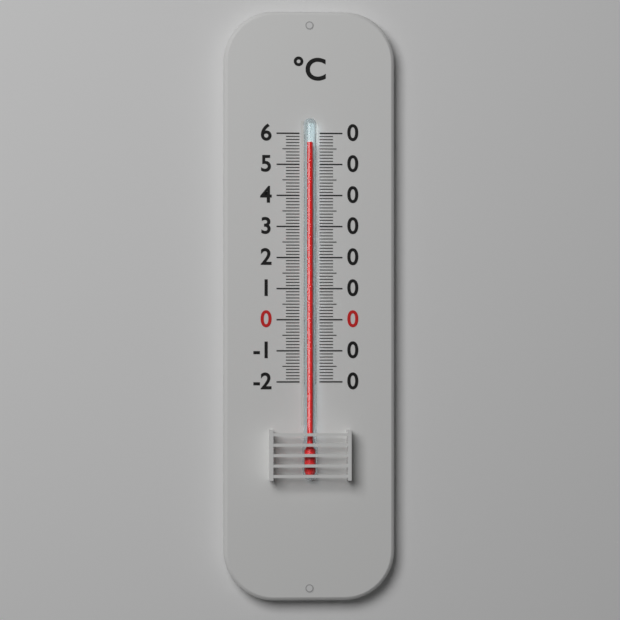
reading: 57 °C
